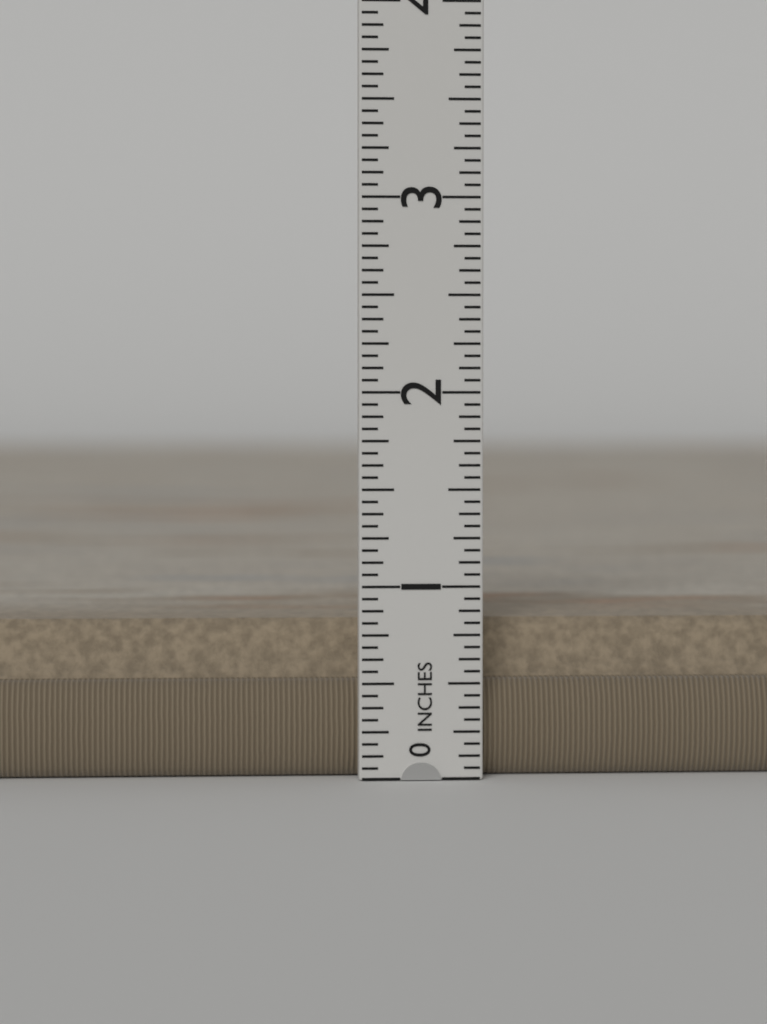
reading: 0.8125 in
